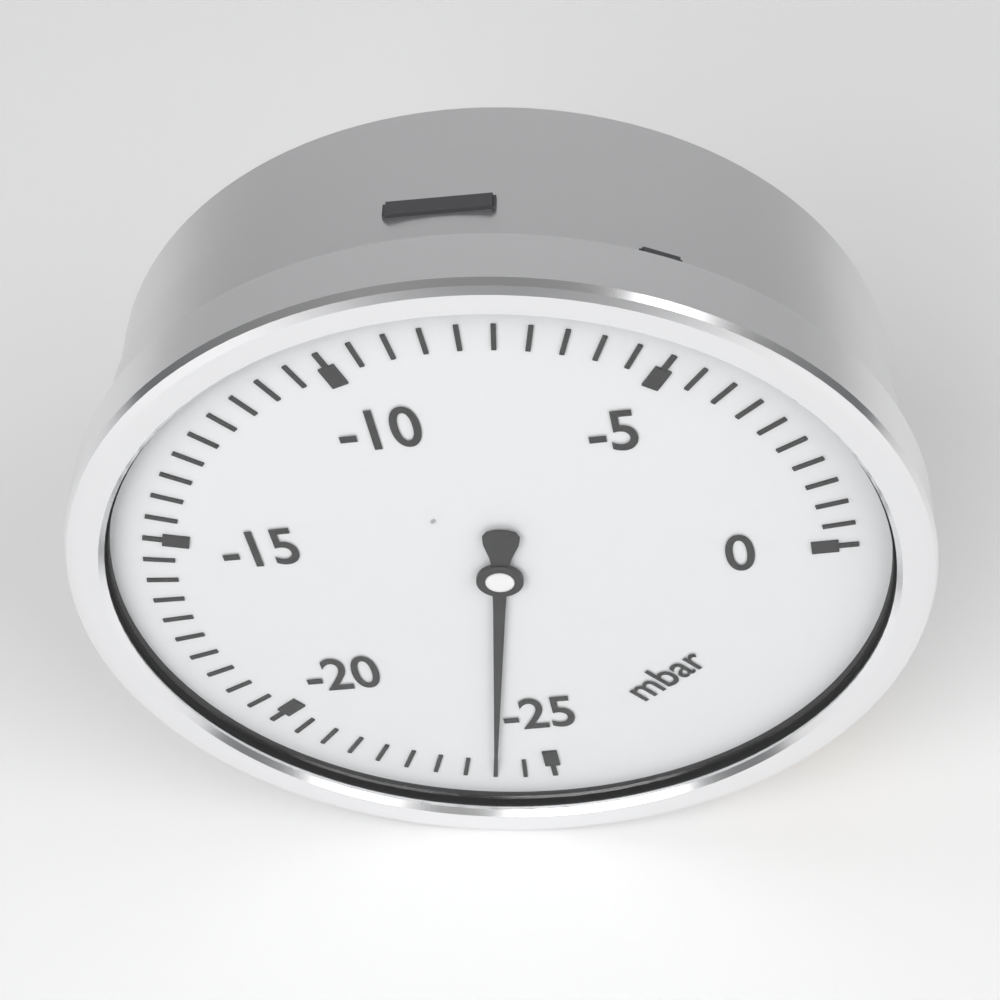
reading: -24.0 mbar
